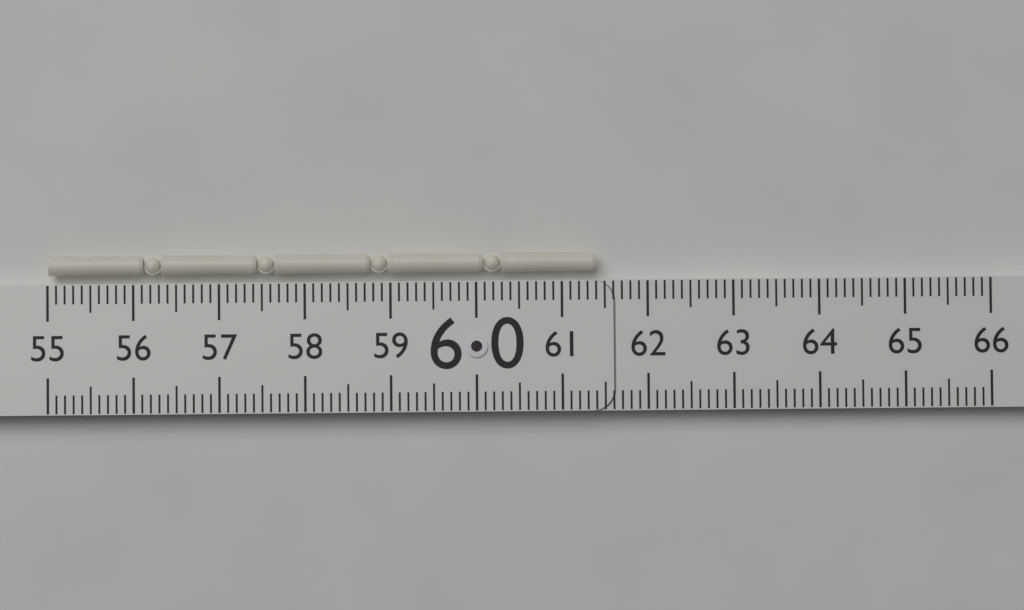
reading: 61.4 (no unit)
